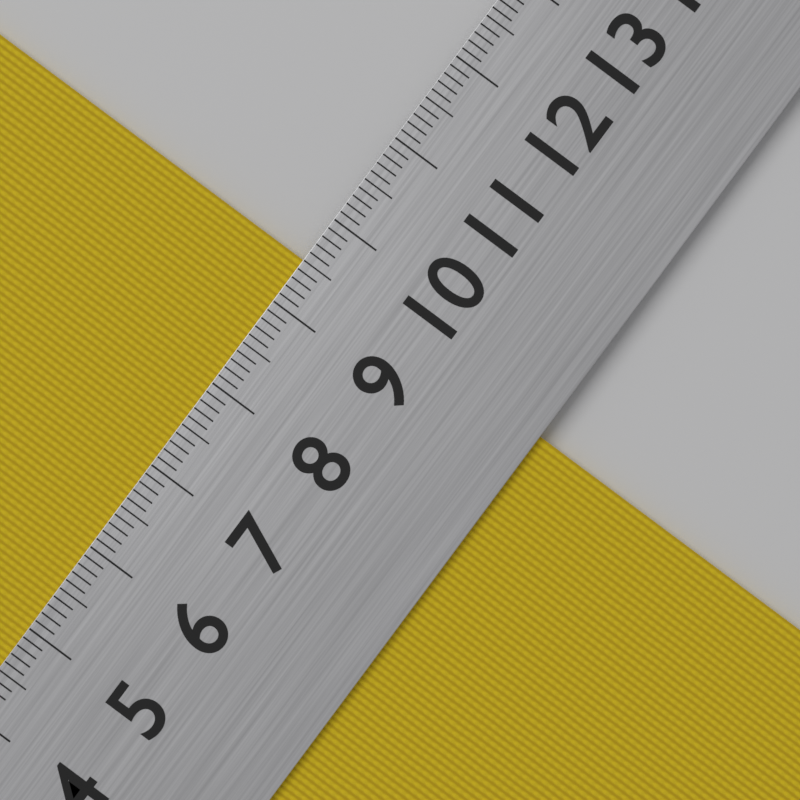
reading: 9.5 cm
